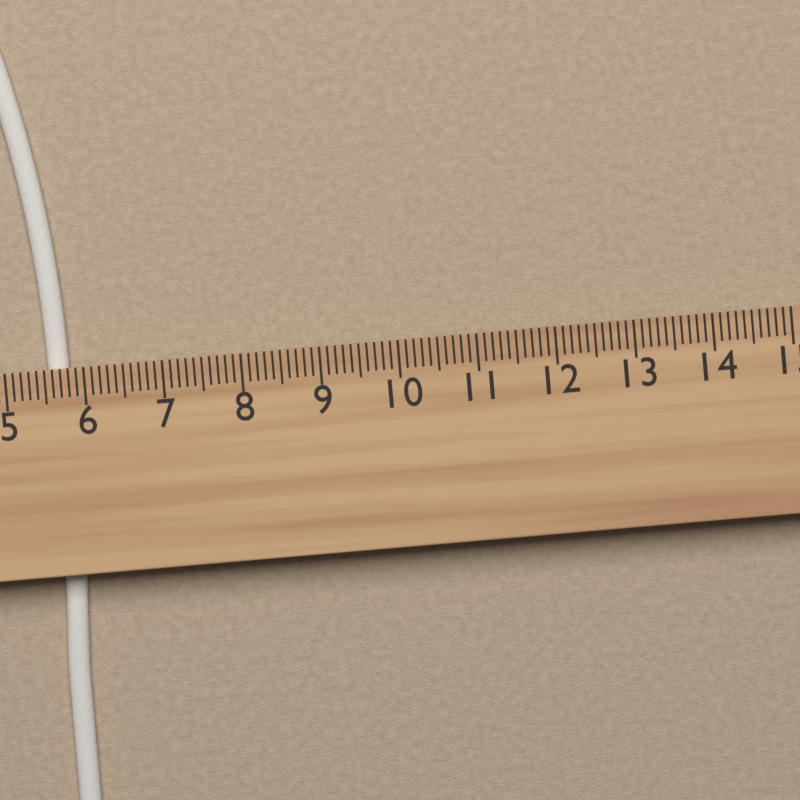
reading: 5.8 cm
